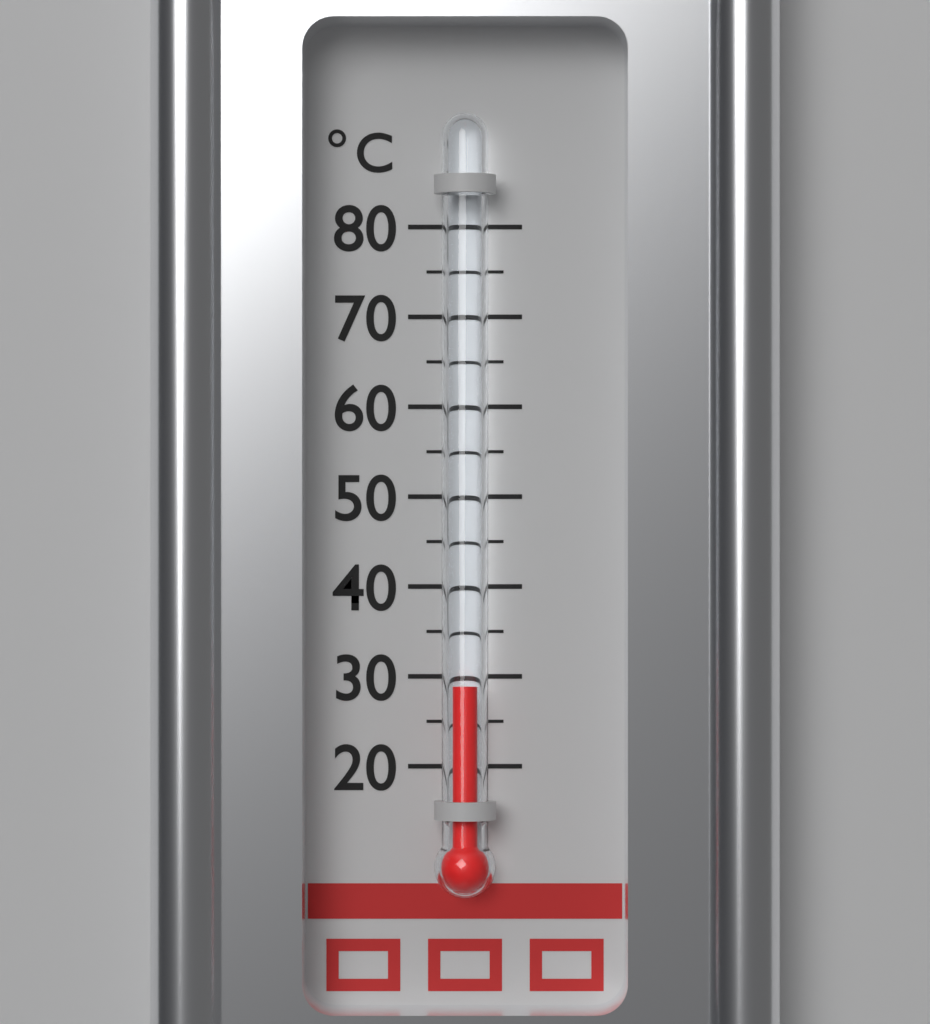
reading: 29 °C
